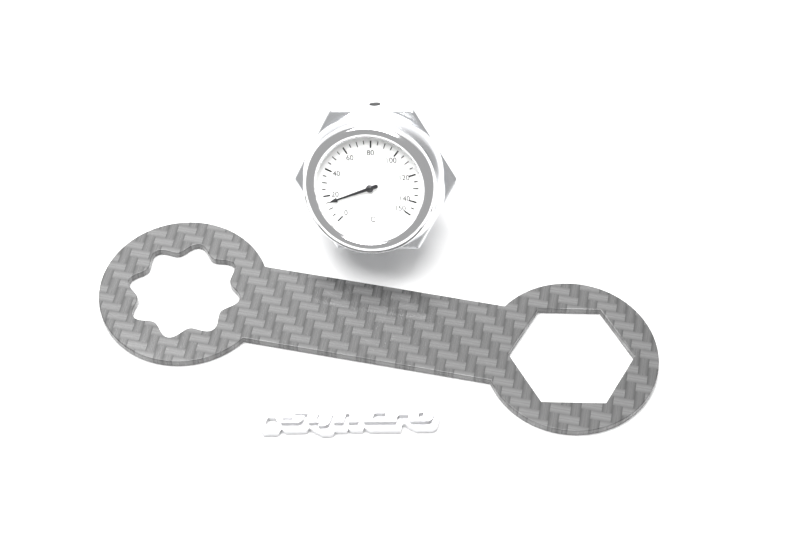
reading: 15 °C
